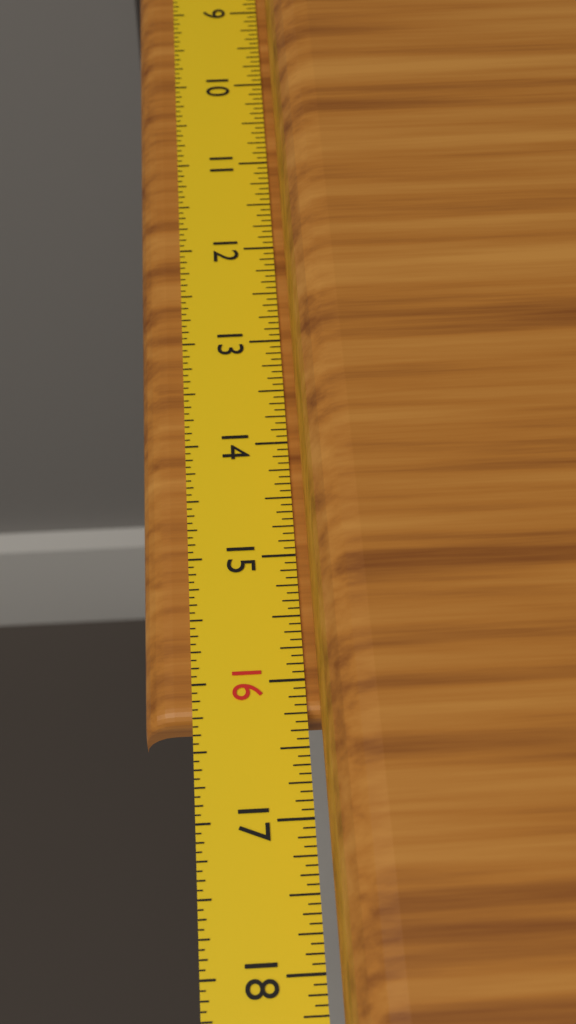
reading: 16.2500 in
